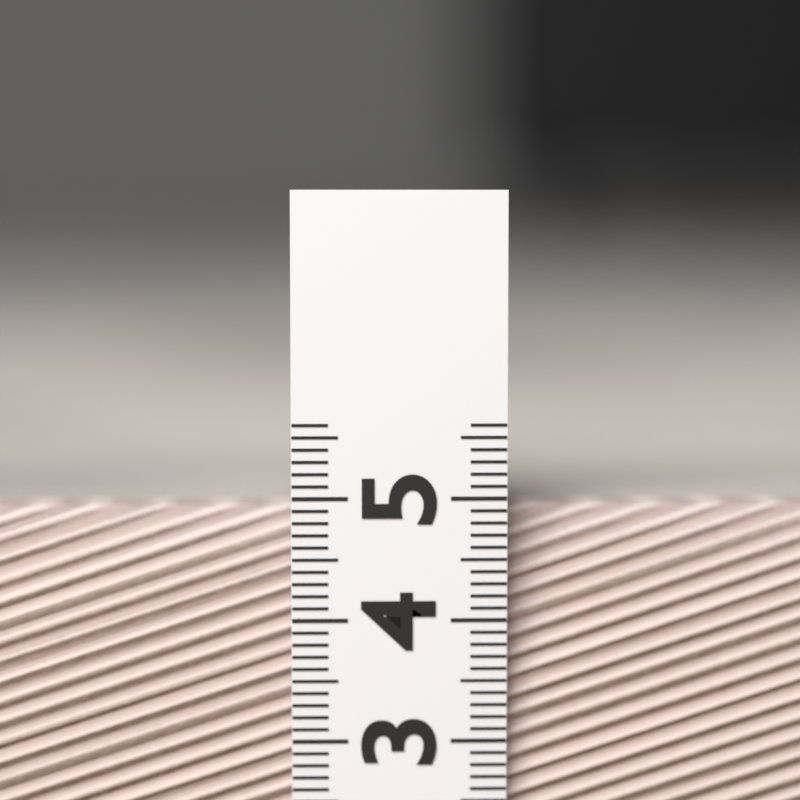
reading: 4.9 (no unit)
